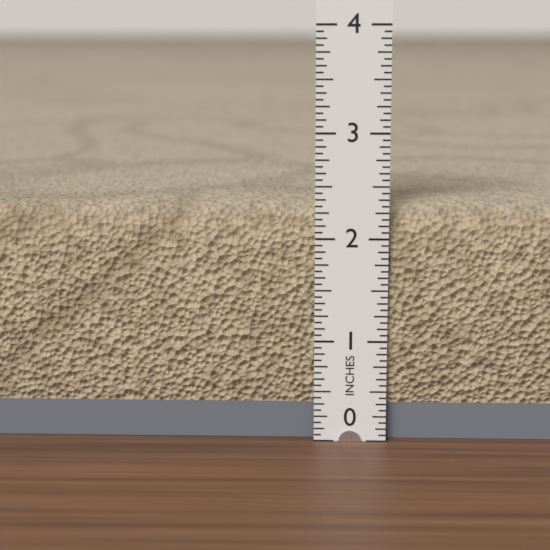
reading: 2.3125 in
